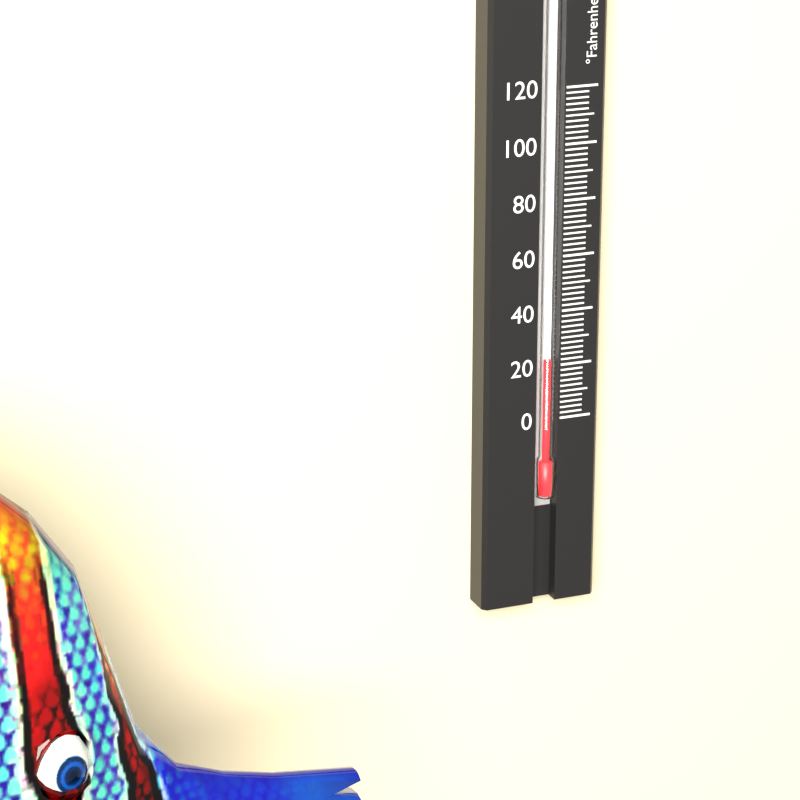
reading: 22 °F
